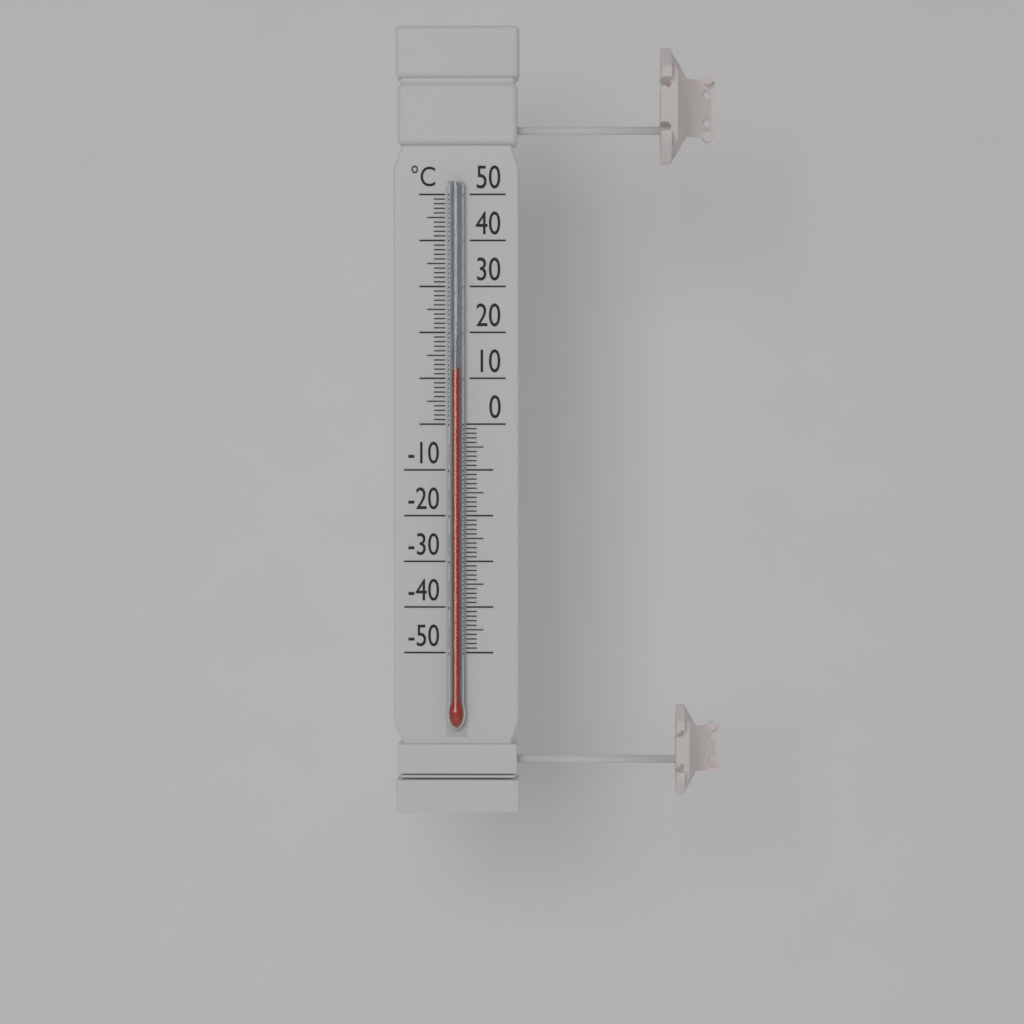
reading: 12 °C
